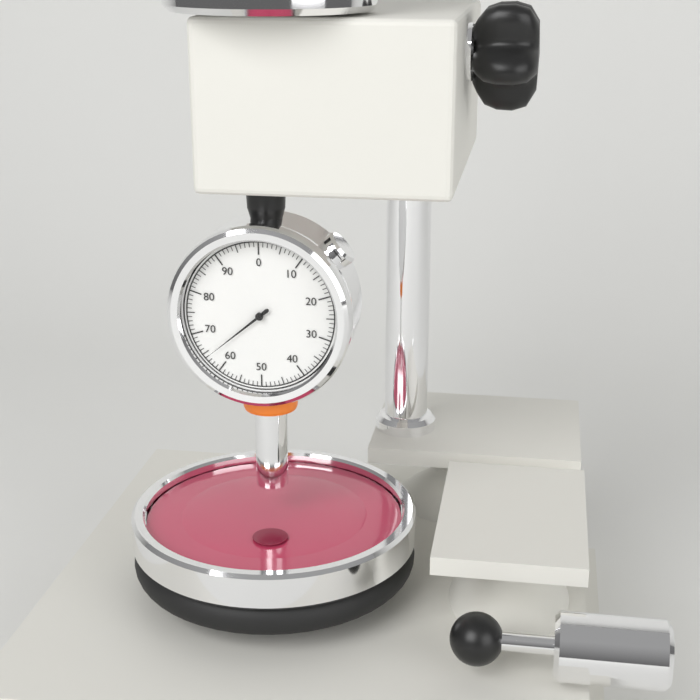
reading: 64 (no unit)
